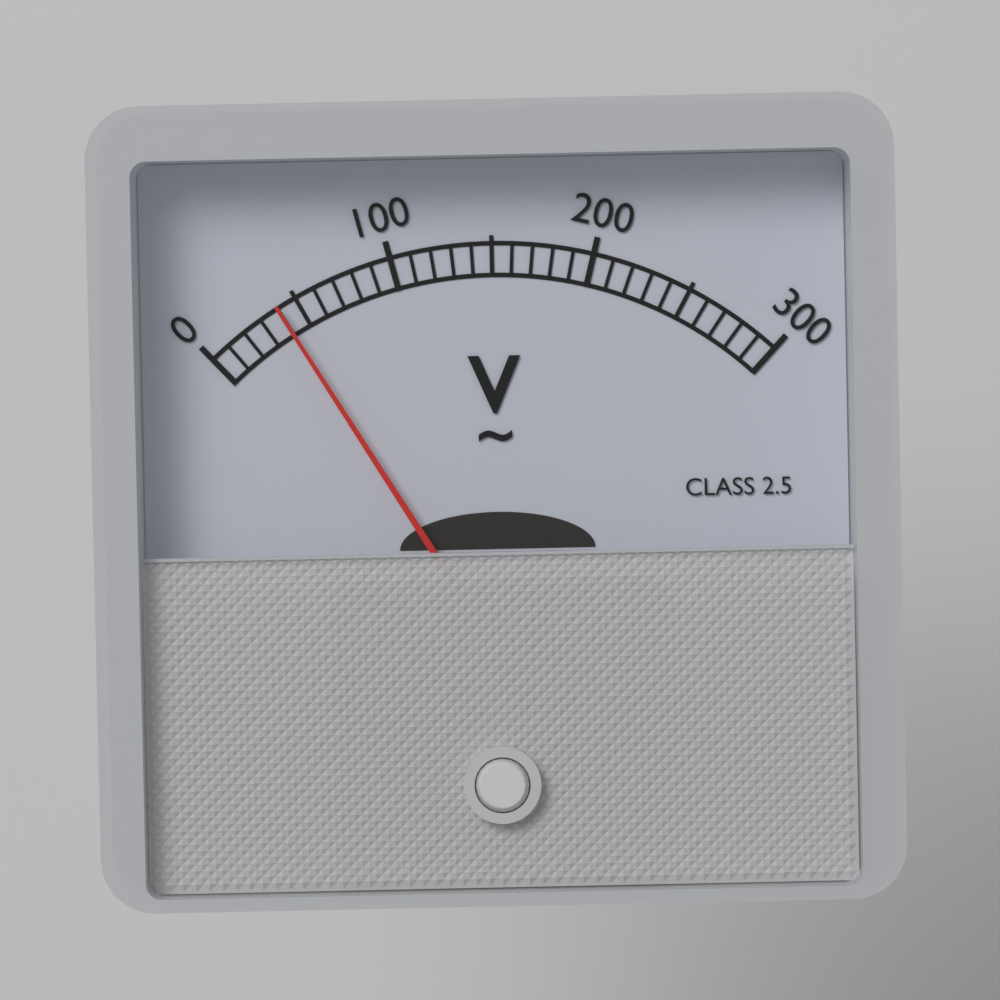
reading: 40 V
